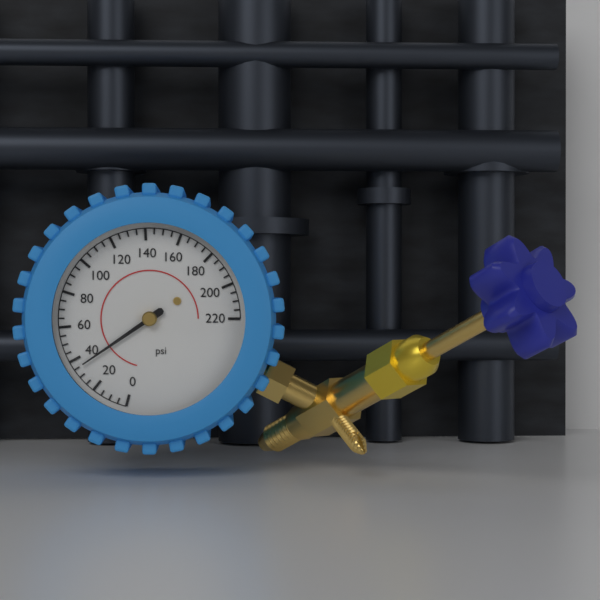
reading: 35 psi
